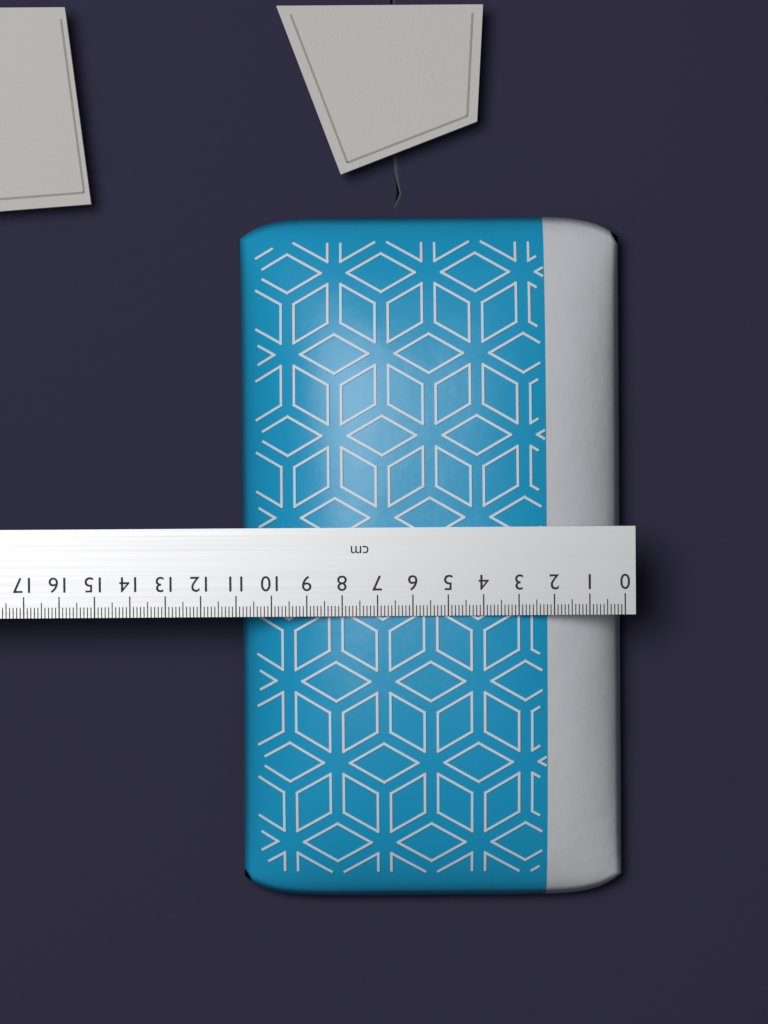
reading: 10.9 cm
